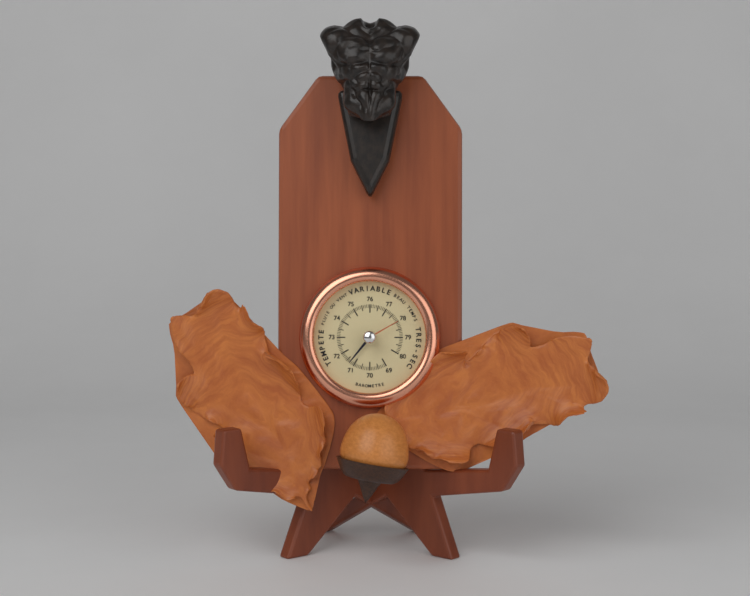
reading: 71.3 (no unit)
